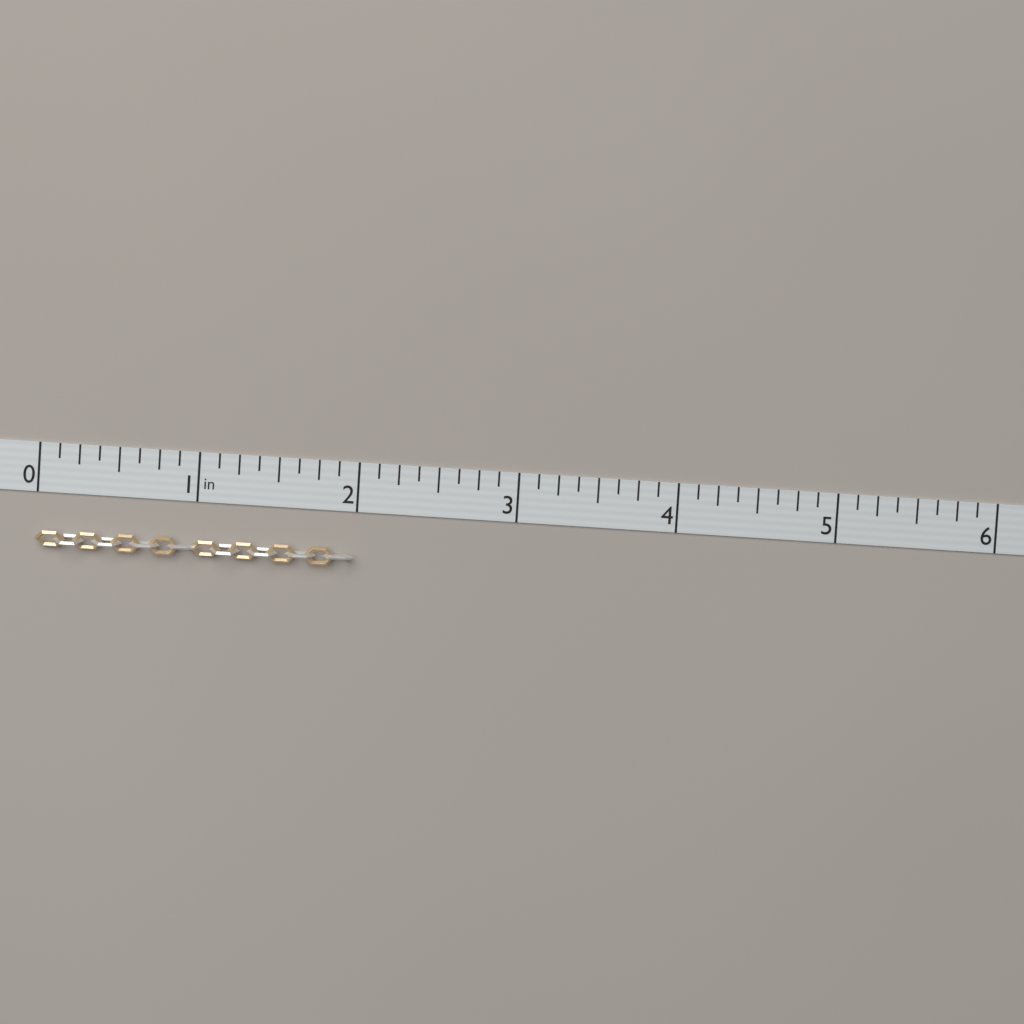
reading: 2.000 in
